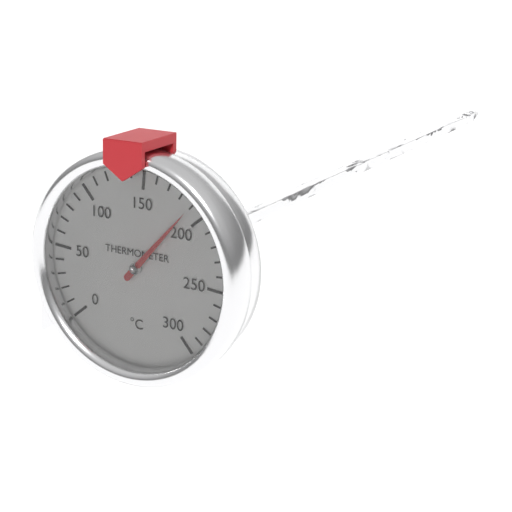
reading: 190 °C
